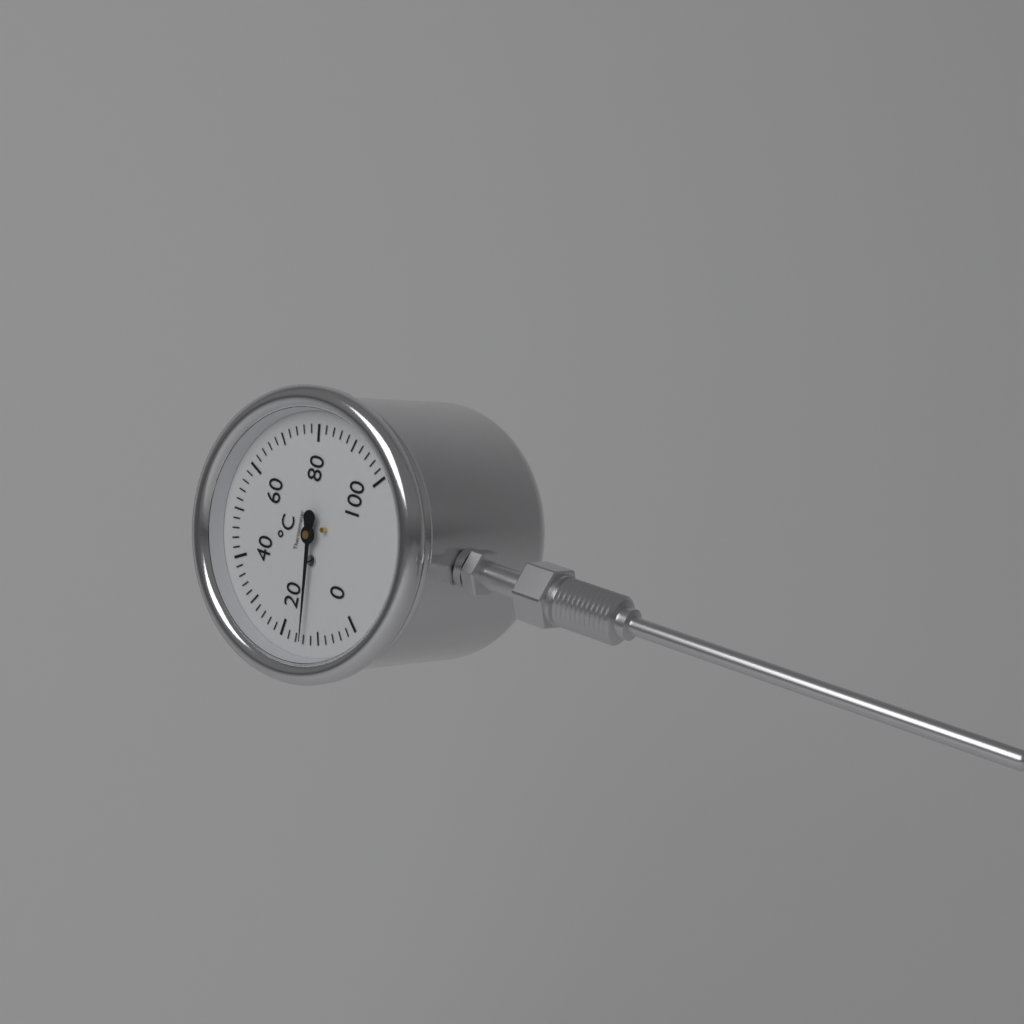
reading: 14 °C
